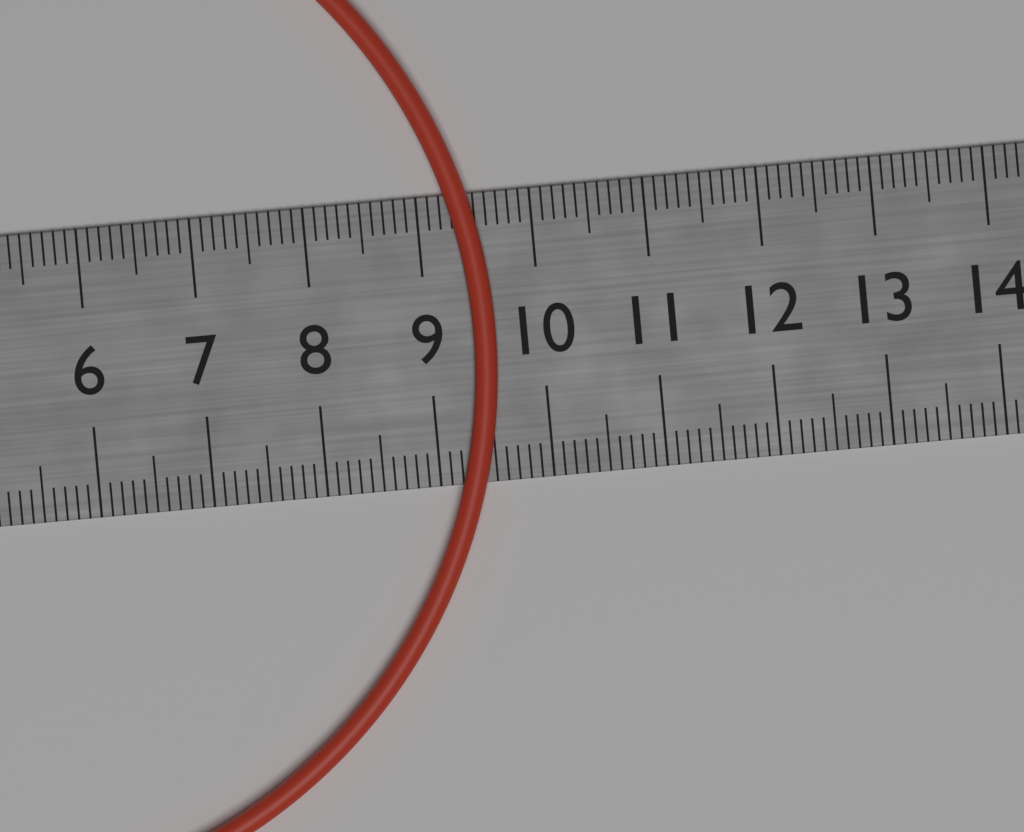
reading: 9.6 cm
